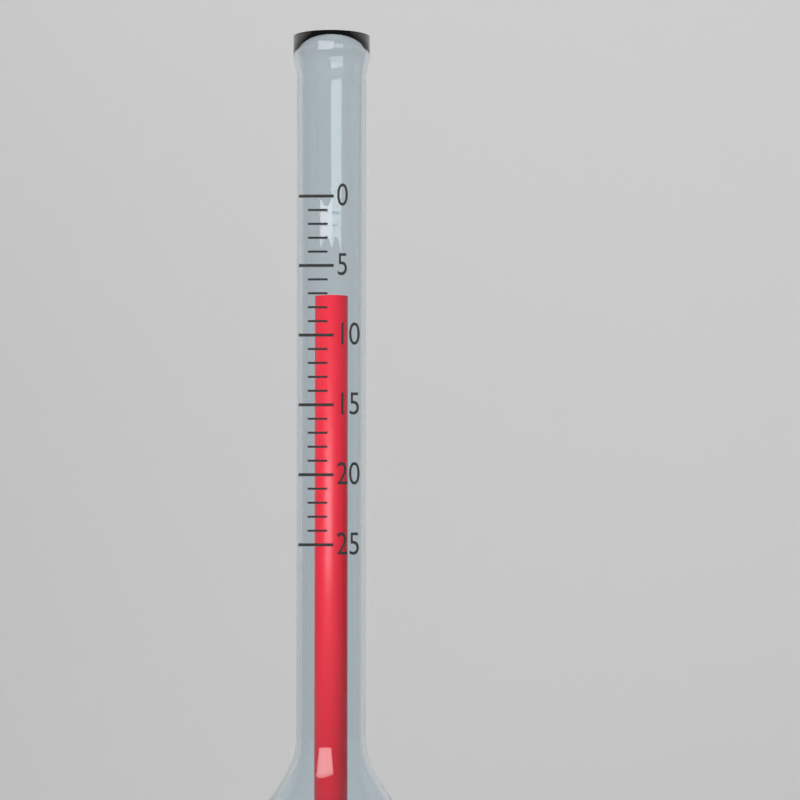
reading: 7 (no unit)
